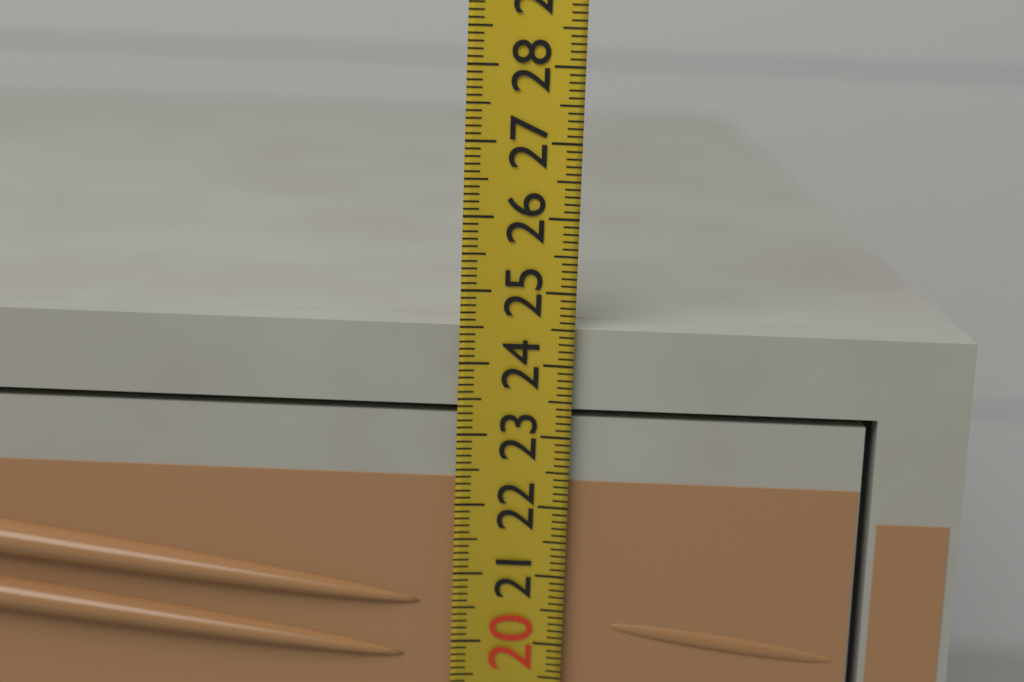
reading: 24.5 (no unit)
